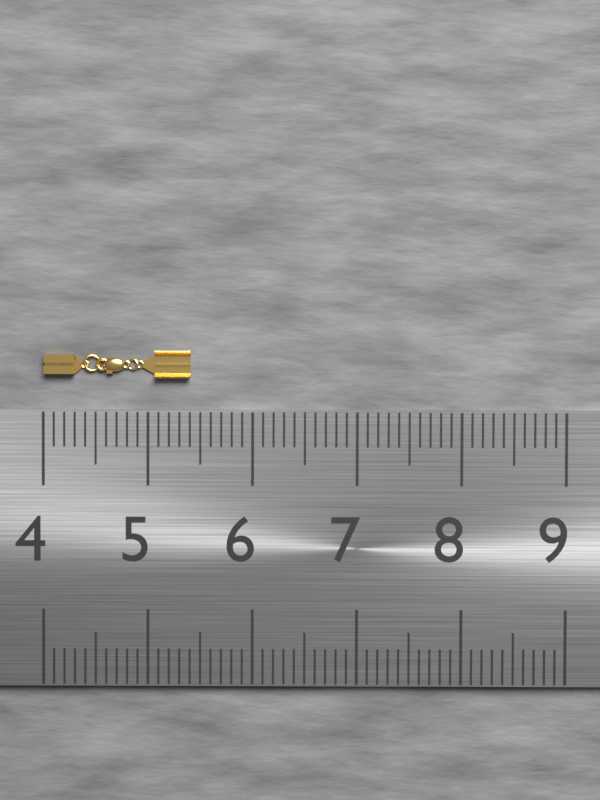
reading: 5.4 (no unit)
